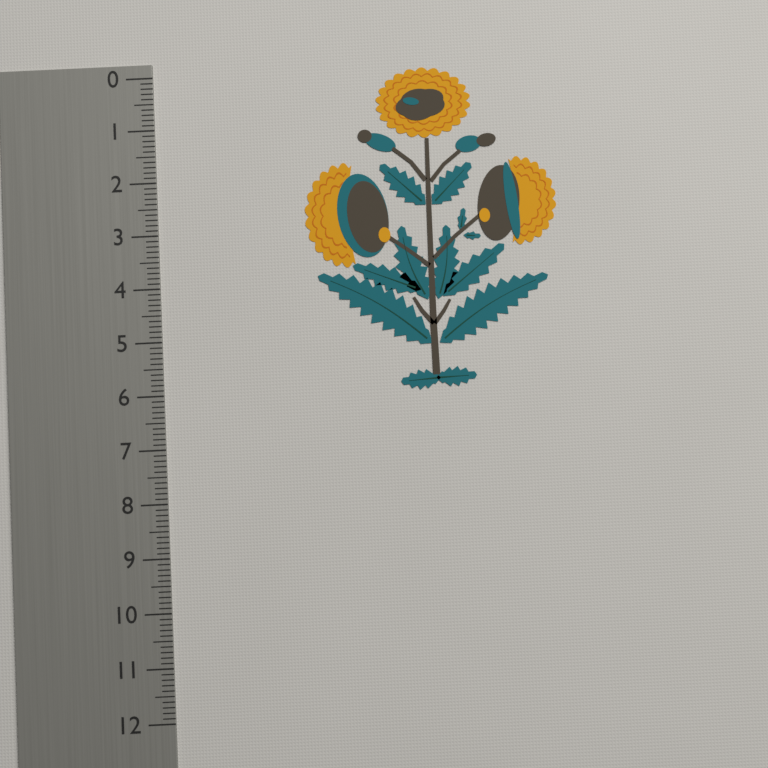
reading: 6.1 (no unit)
